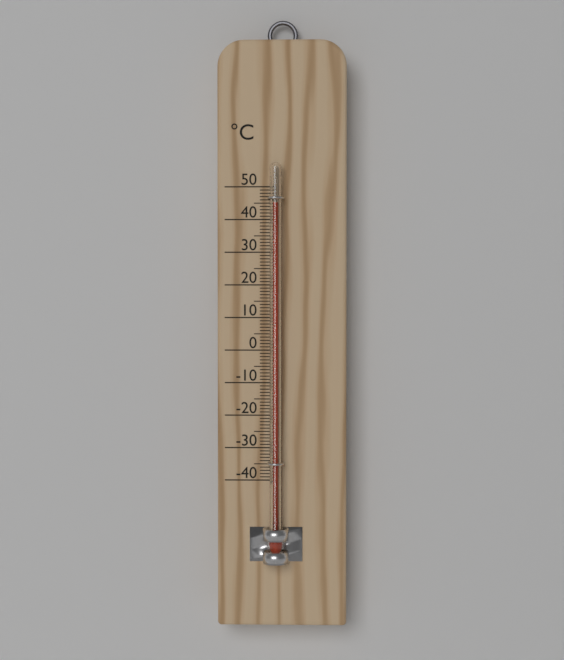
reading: 45 °C
